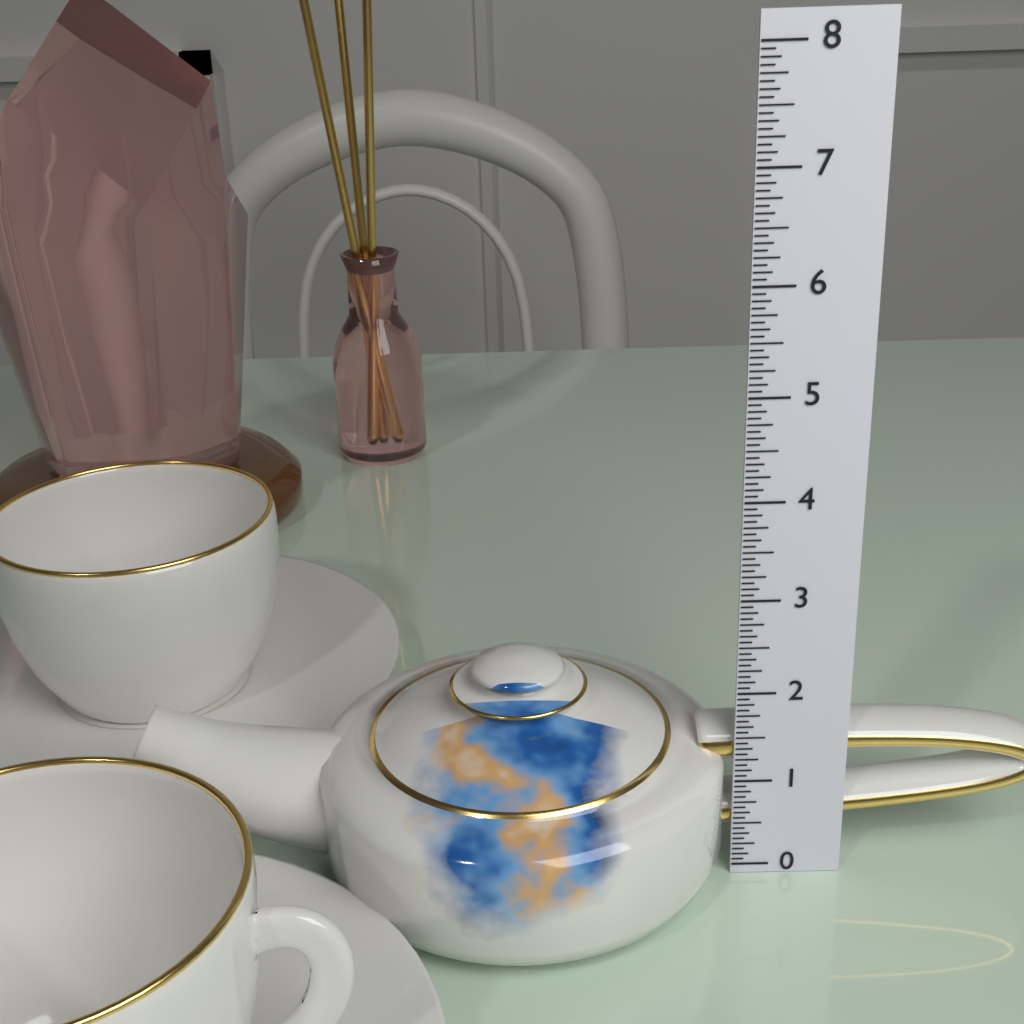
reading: 2.2500 (no unit)
